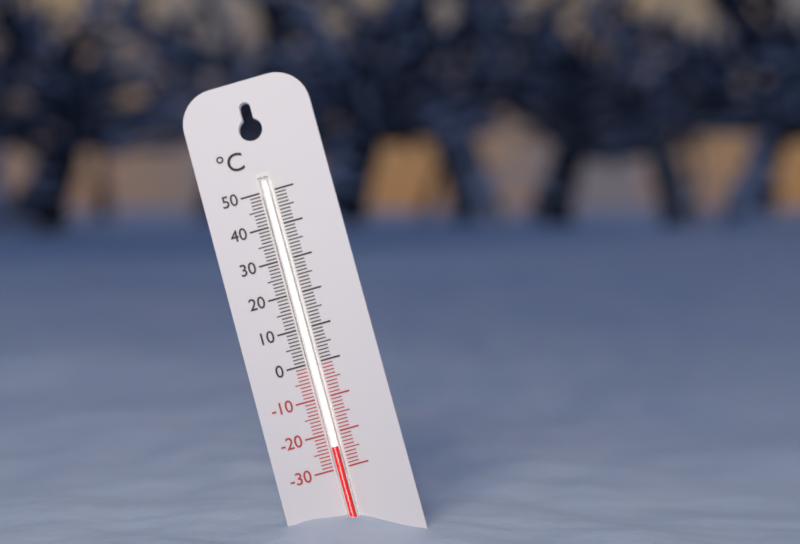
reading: -24 °C
